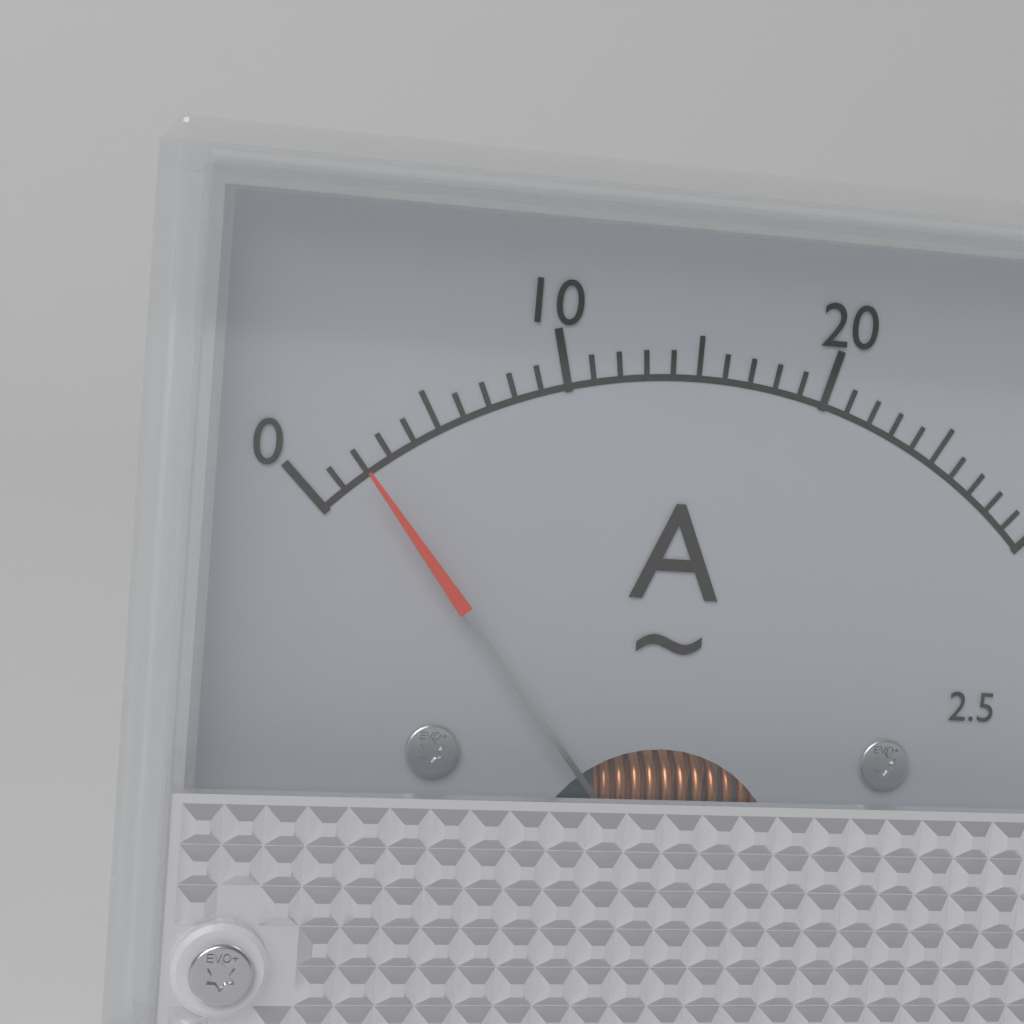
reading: 2 A
